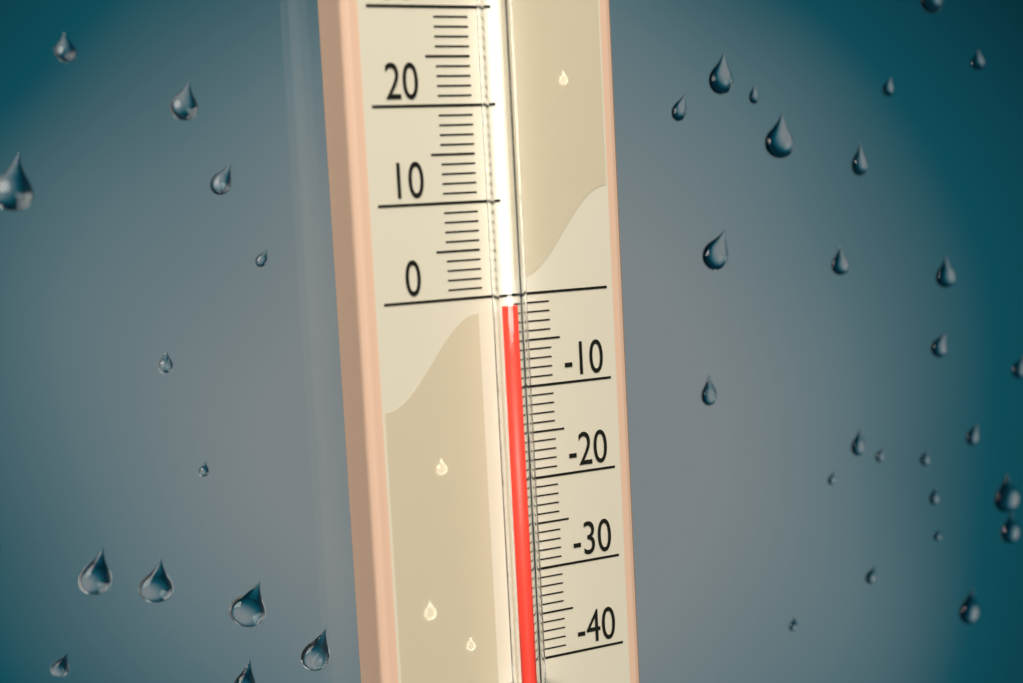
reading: -1 (no unit)
